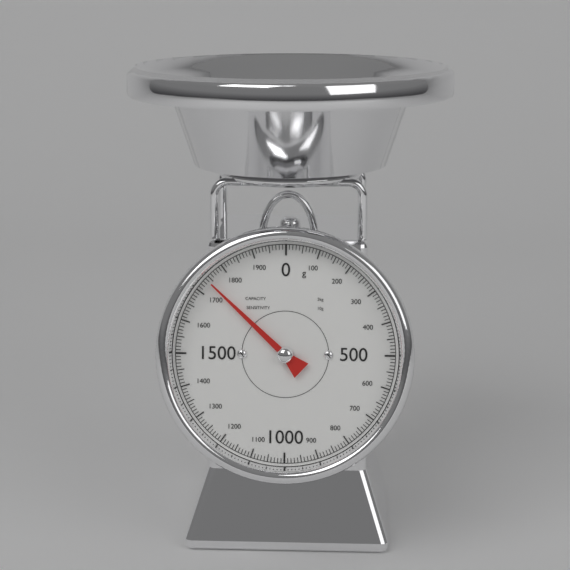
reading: 1740 g
